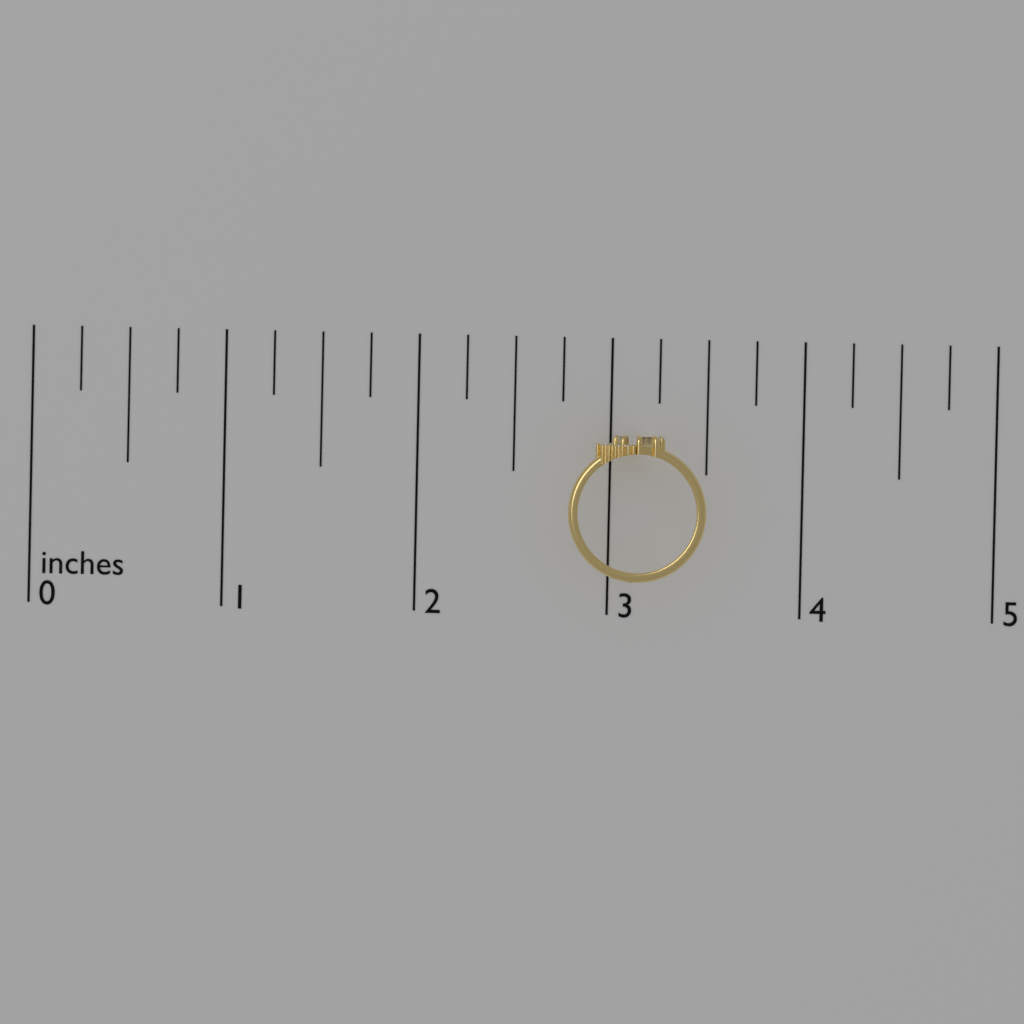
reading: 3.50 inches
